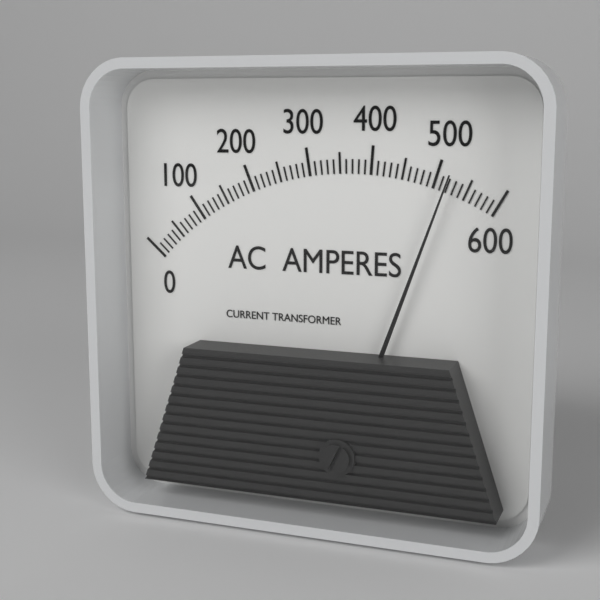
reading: 520 A
